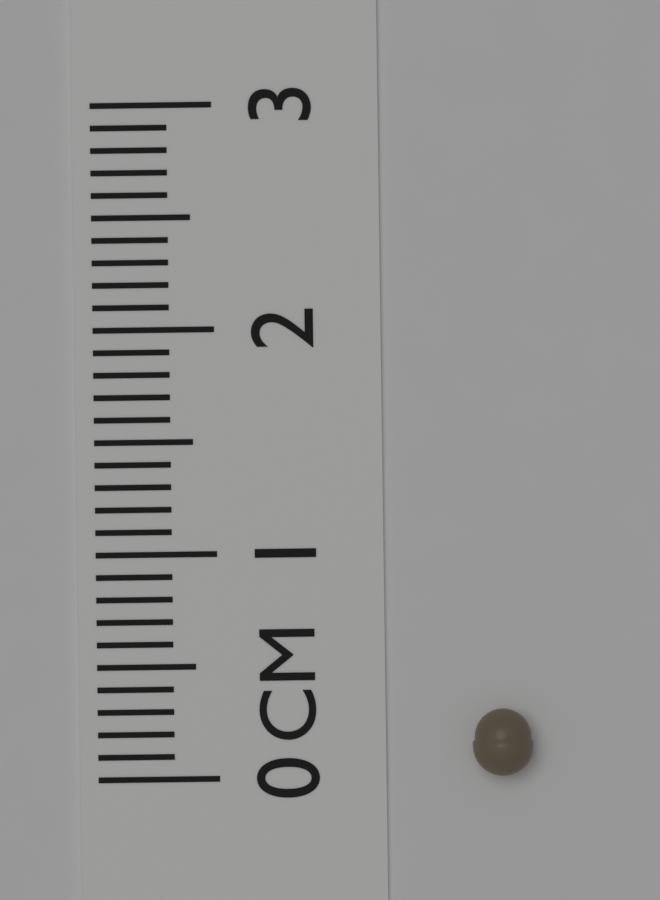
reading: 0.3 cm
